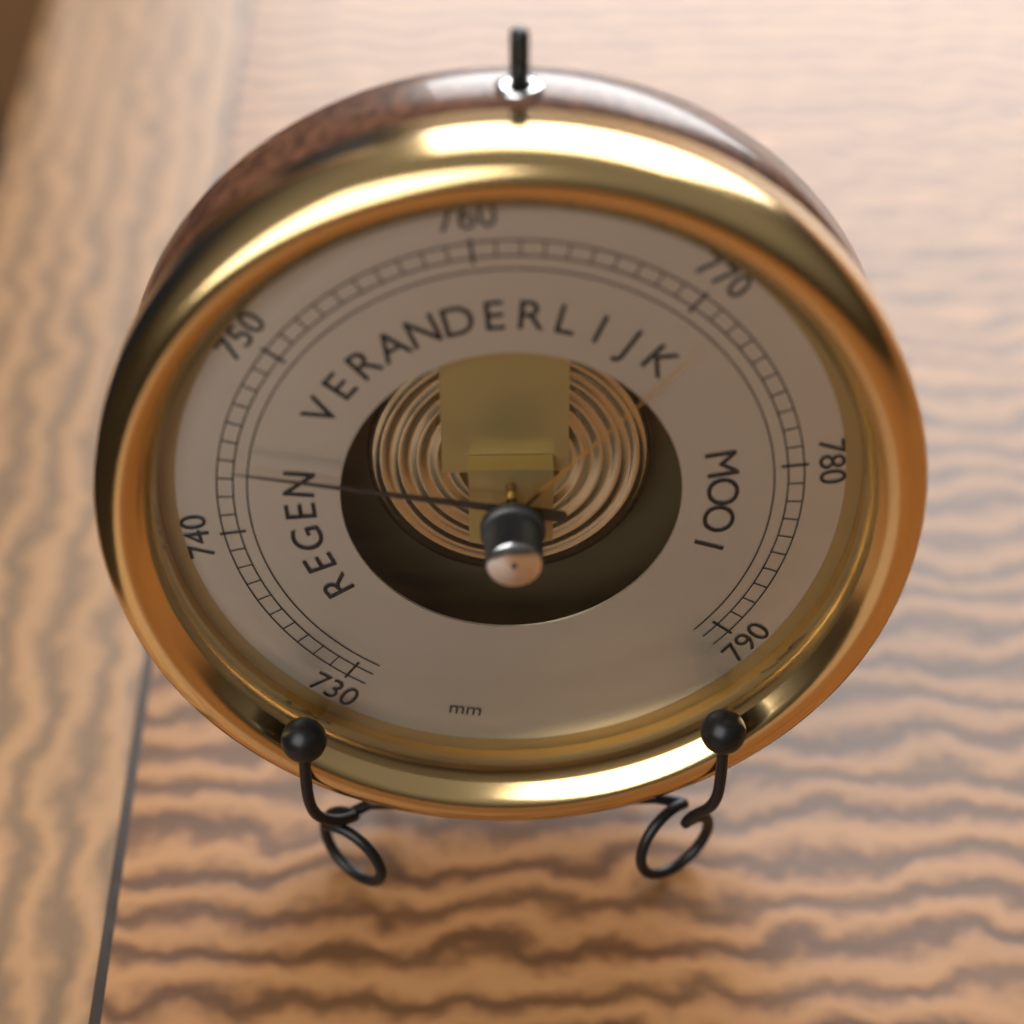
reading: 744 mm
